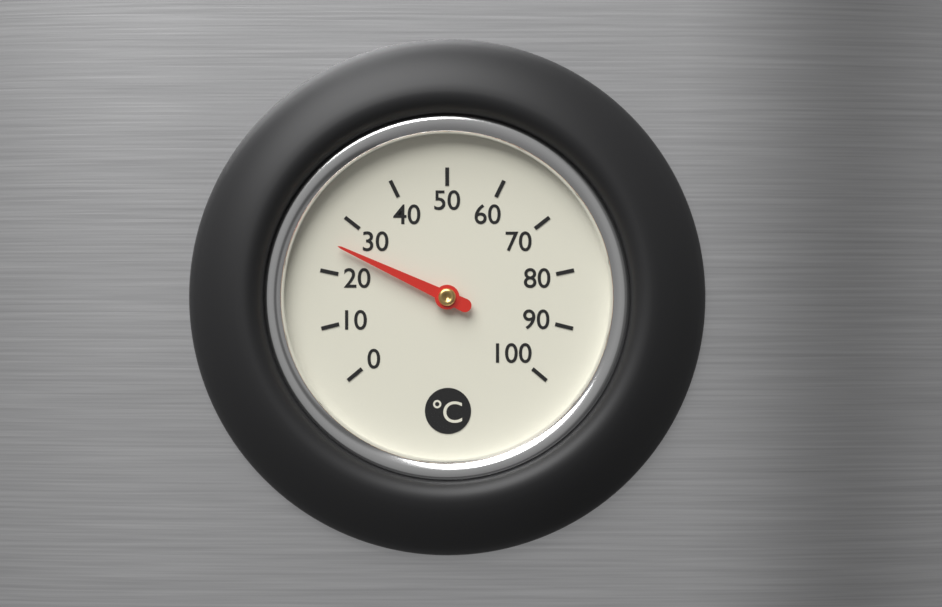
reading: 25 °C
